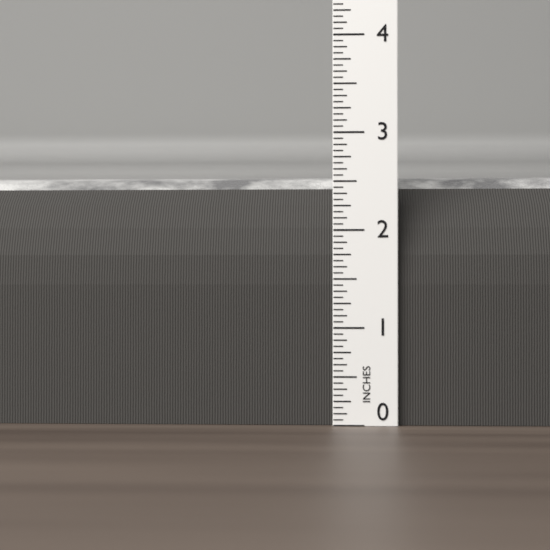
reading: 2.6250 in
